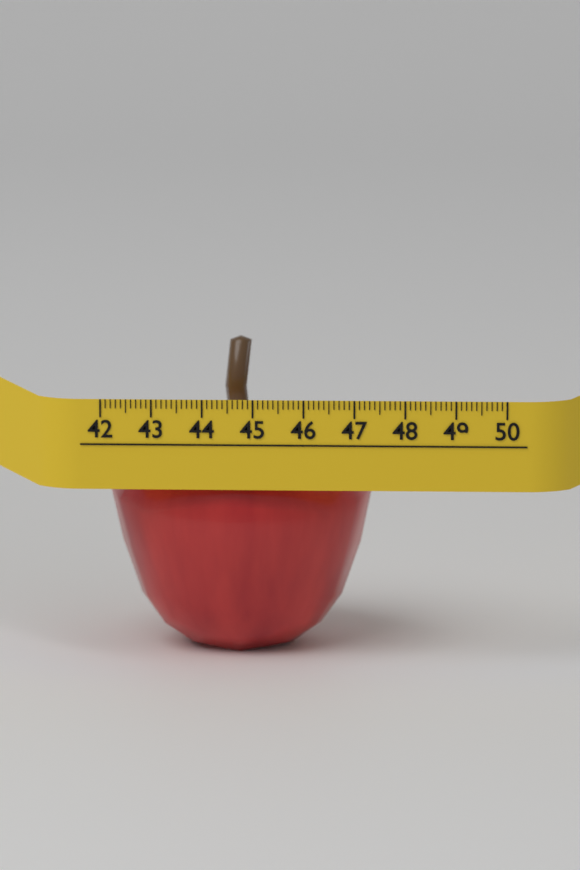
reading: 47.3 (no unit)
